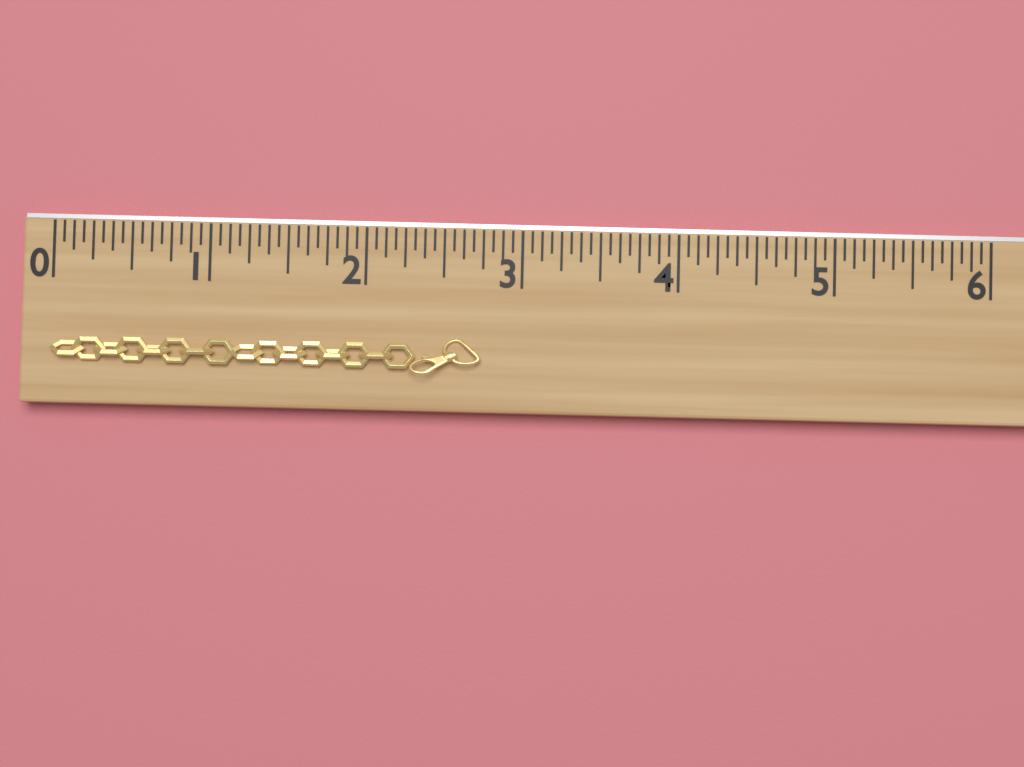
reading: 2.7500 (no unit)
